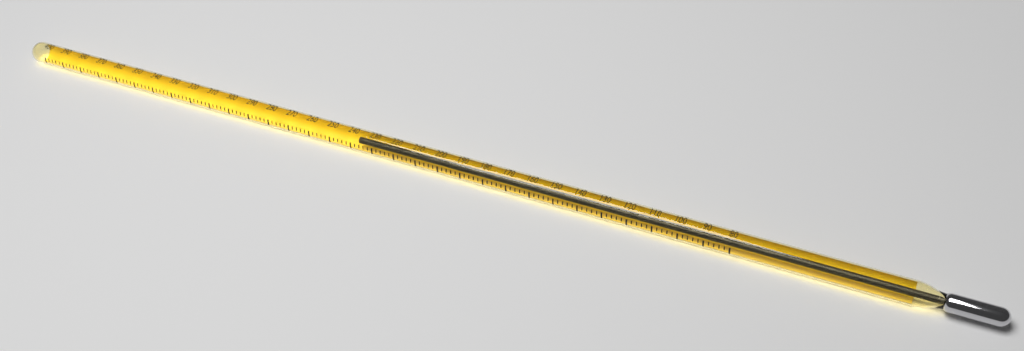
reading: 238 (no unit)
